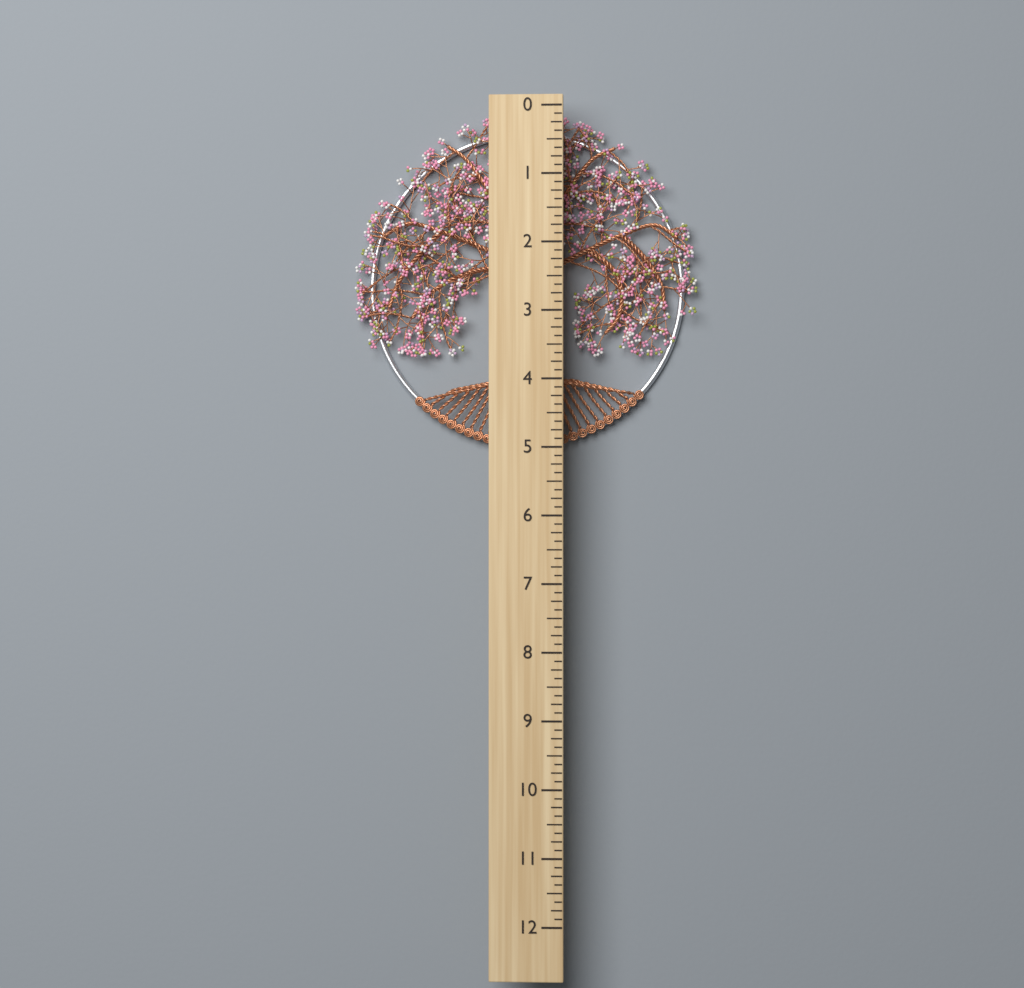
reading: 5.000 (no unit)
